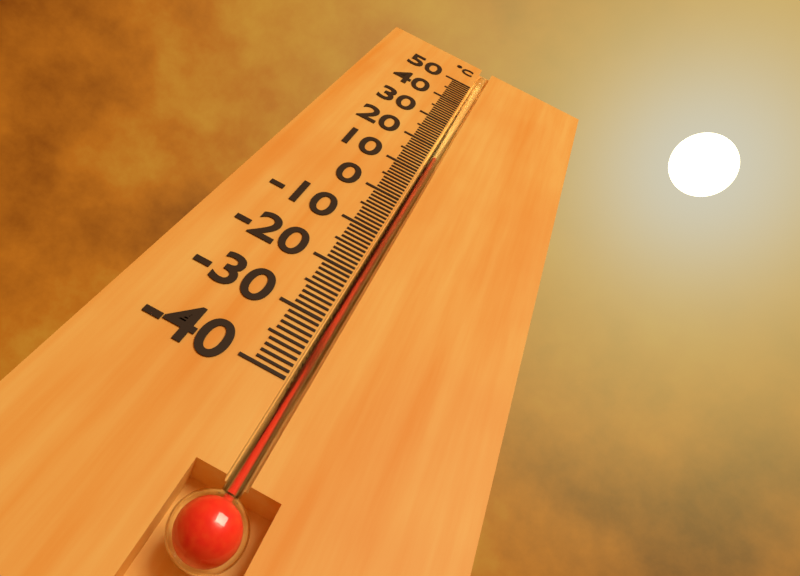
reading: 16 °C
